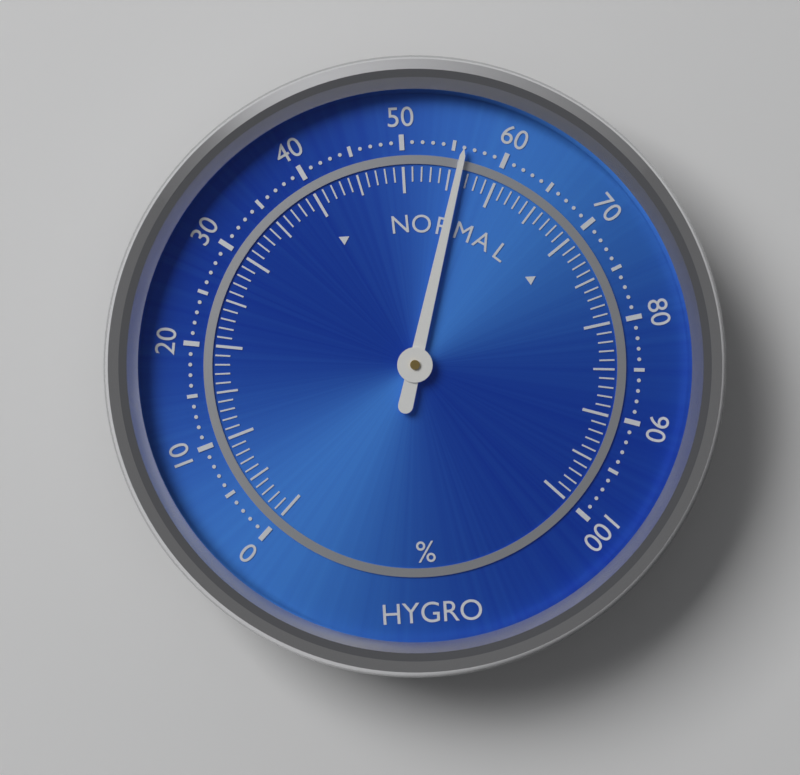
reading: 56 %
